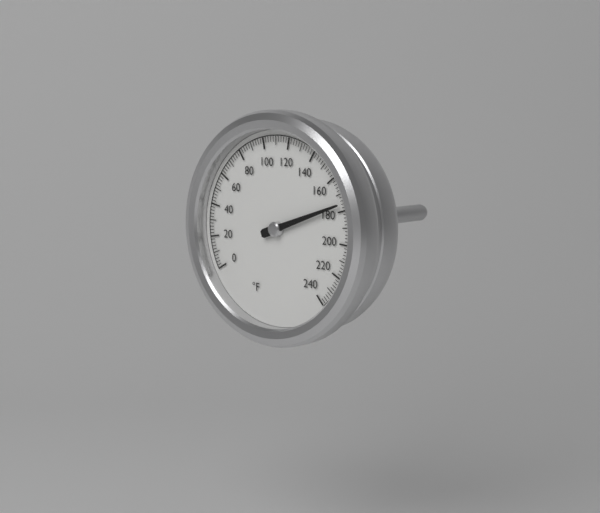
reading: 176 °F
